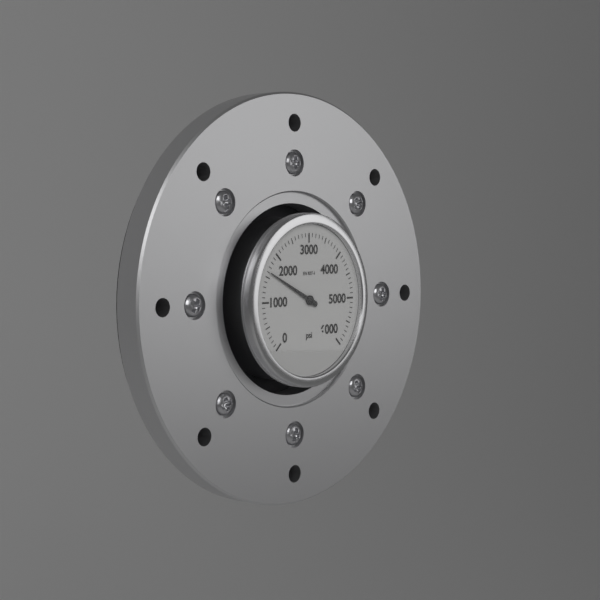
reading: 1600 psi
